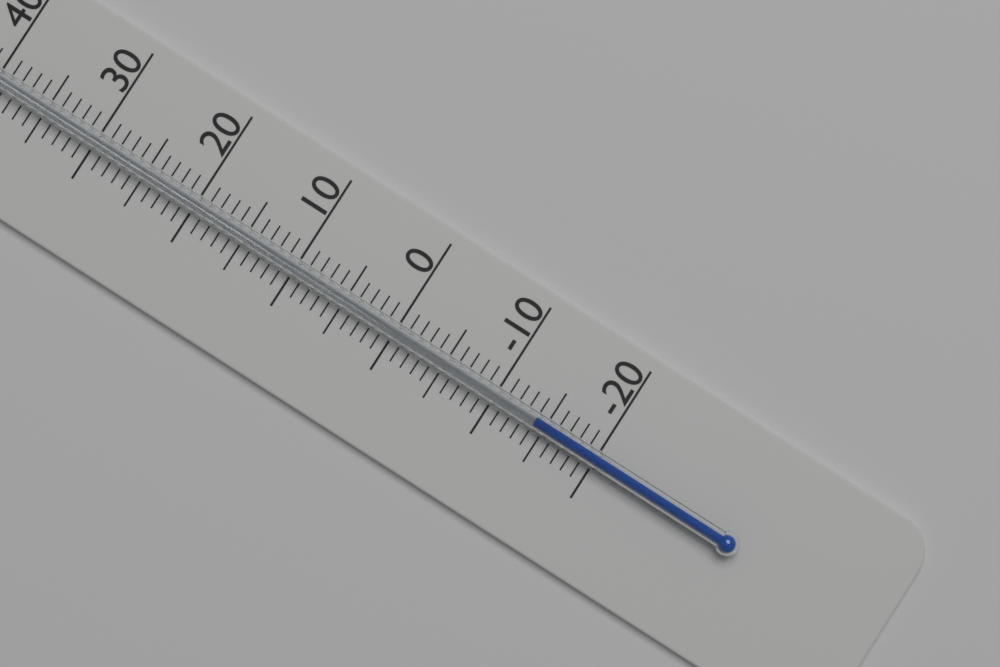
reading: -14 °C
